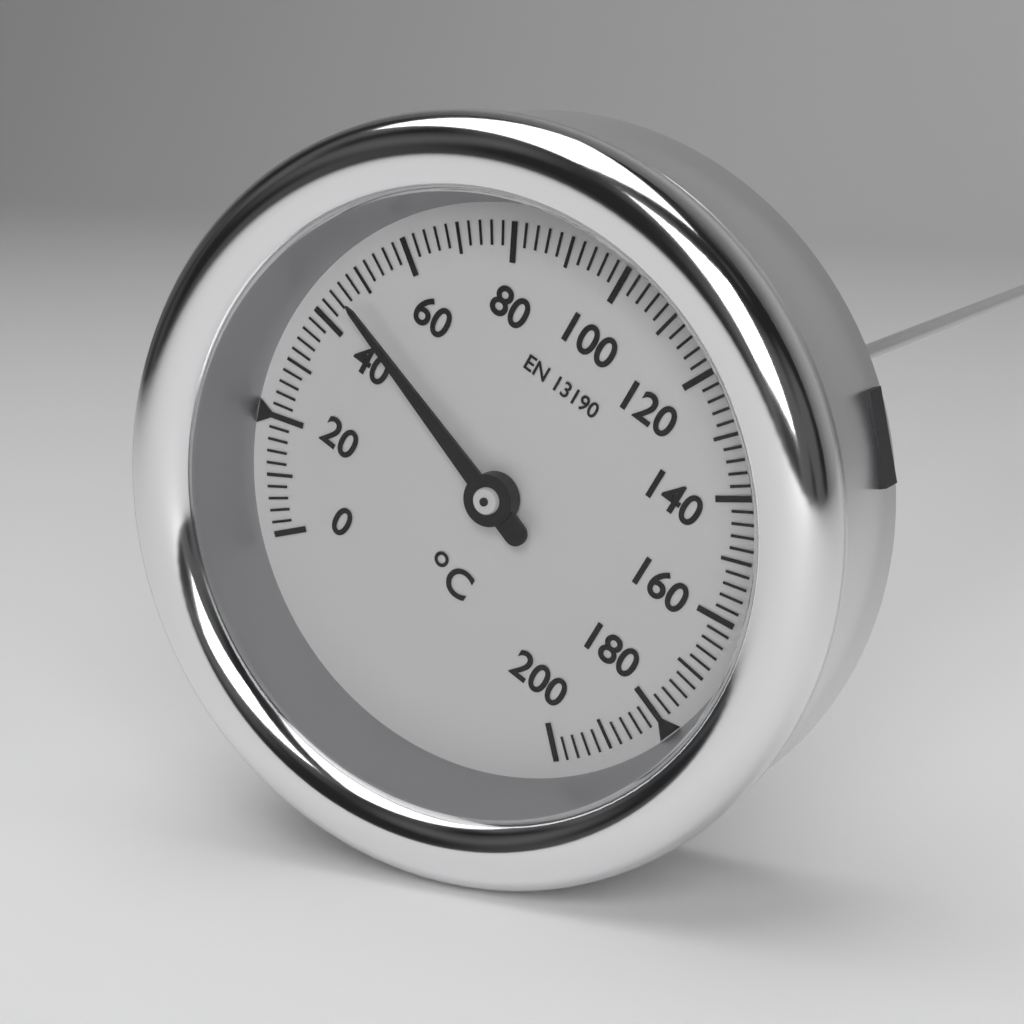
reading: 46 °C
